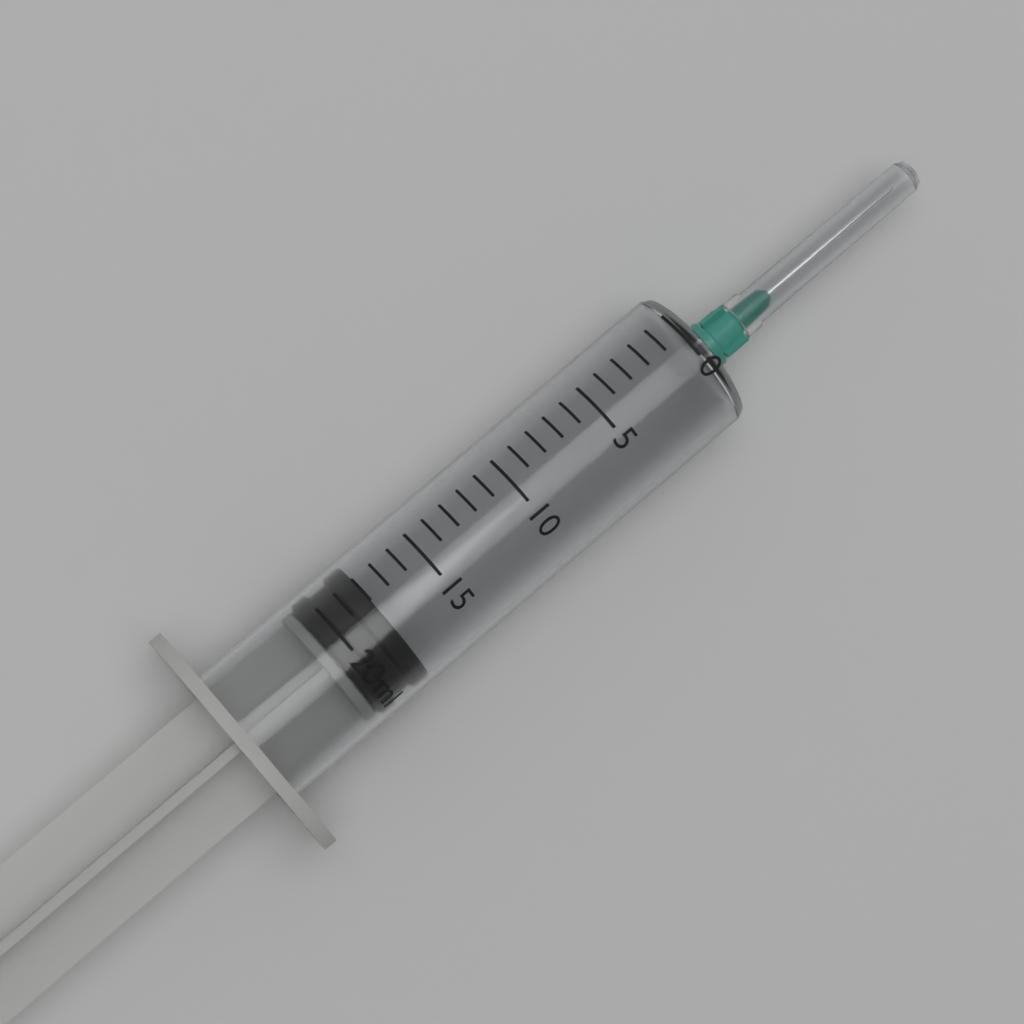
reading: 18 ml
